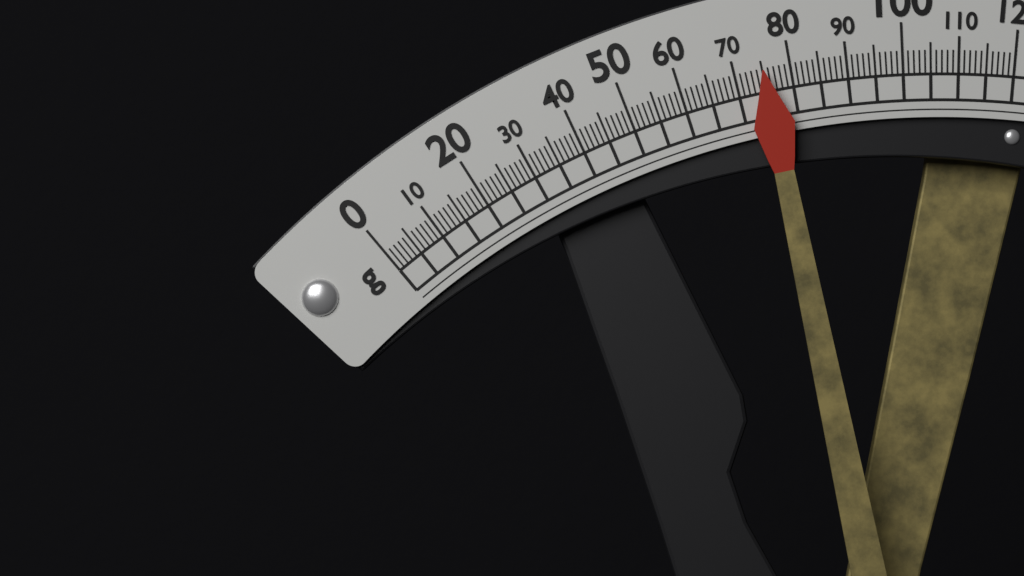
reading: 75 g
